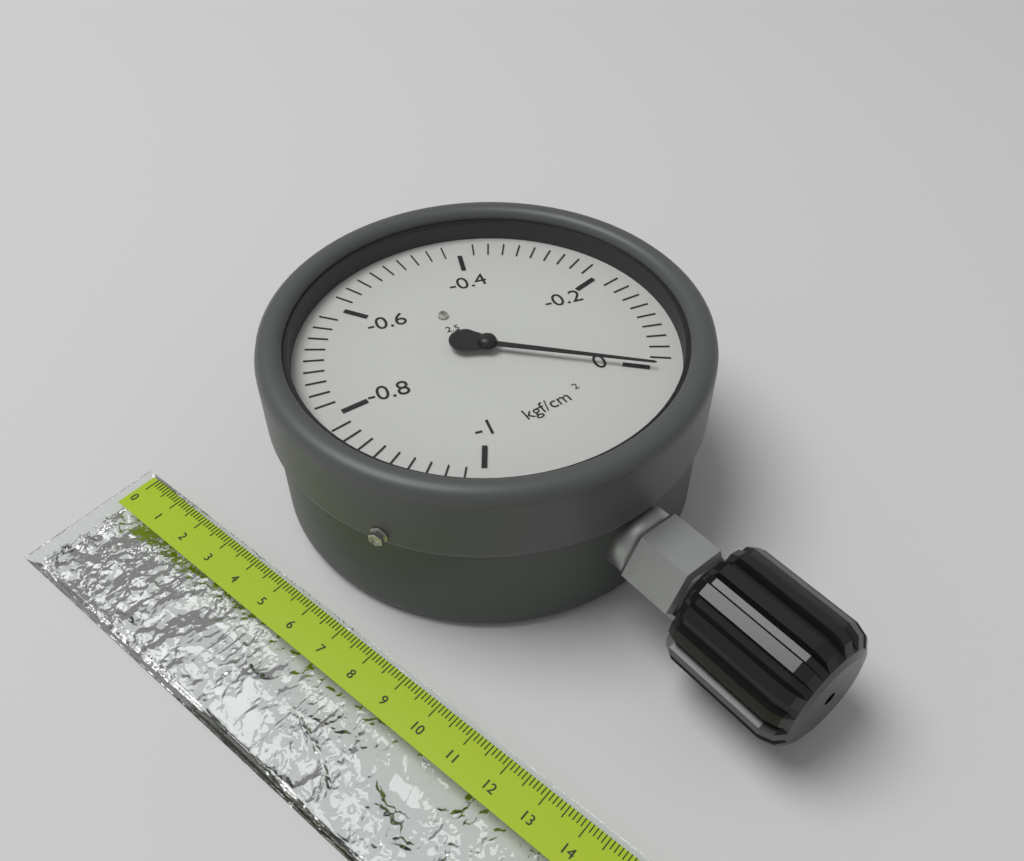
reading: 0.00 kgf/cm²
